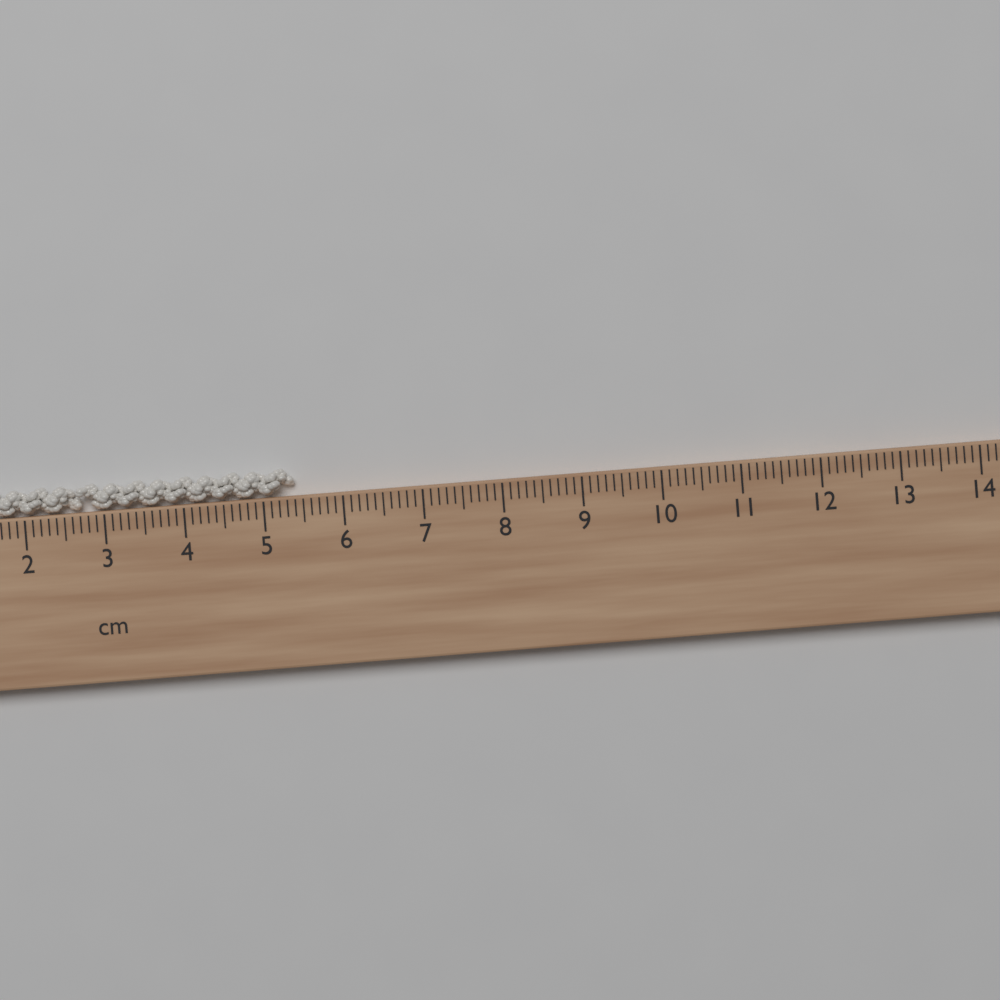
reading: 5.4 cm
